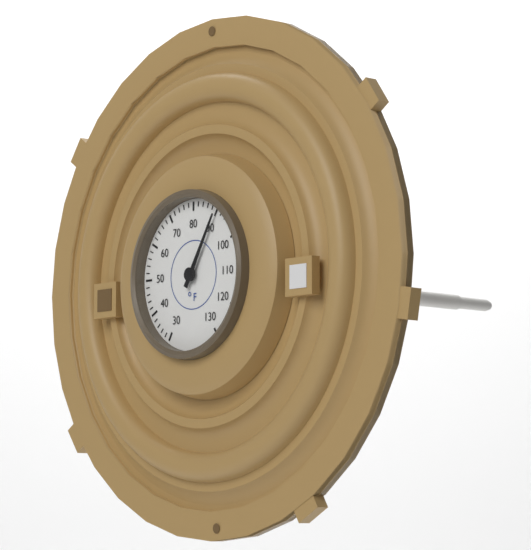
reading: 90 °F
